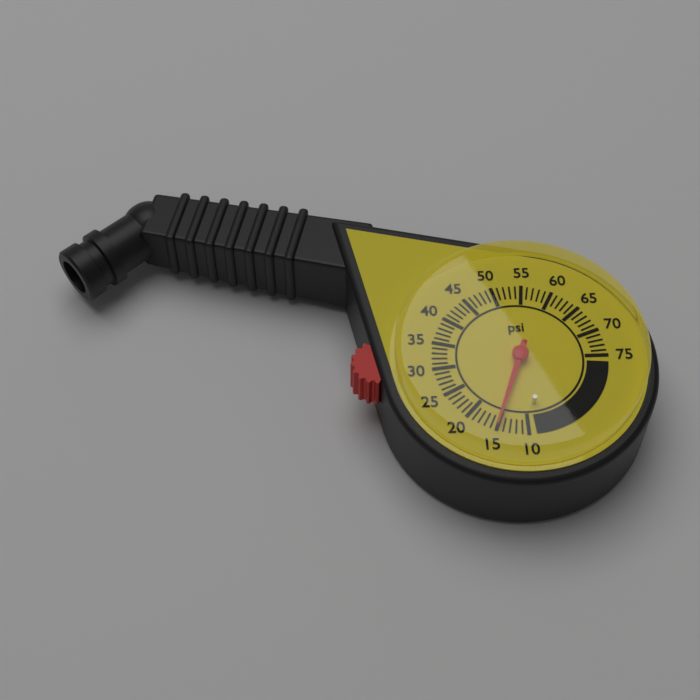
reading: 15 psi
